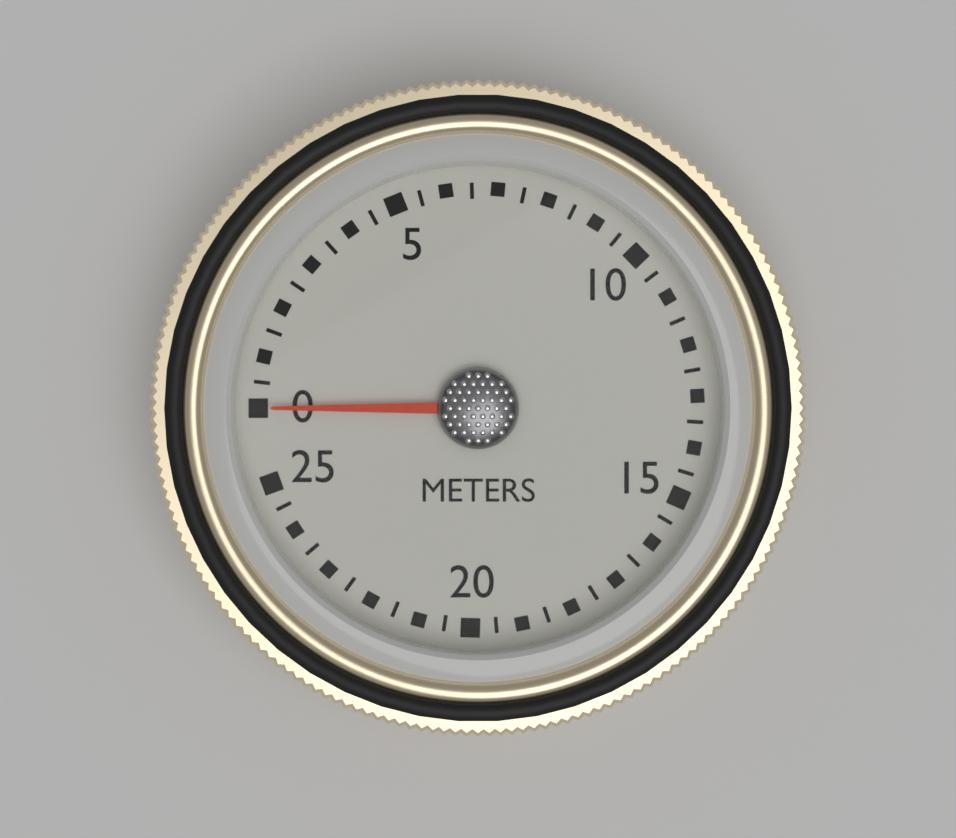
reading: 0.0 m
